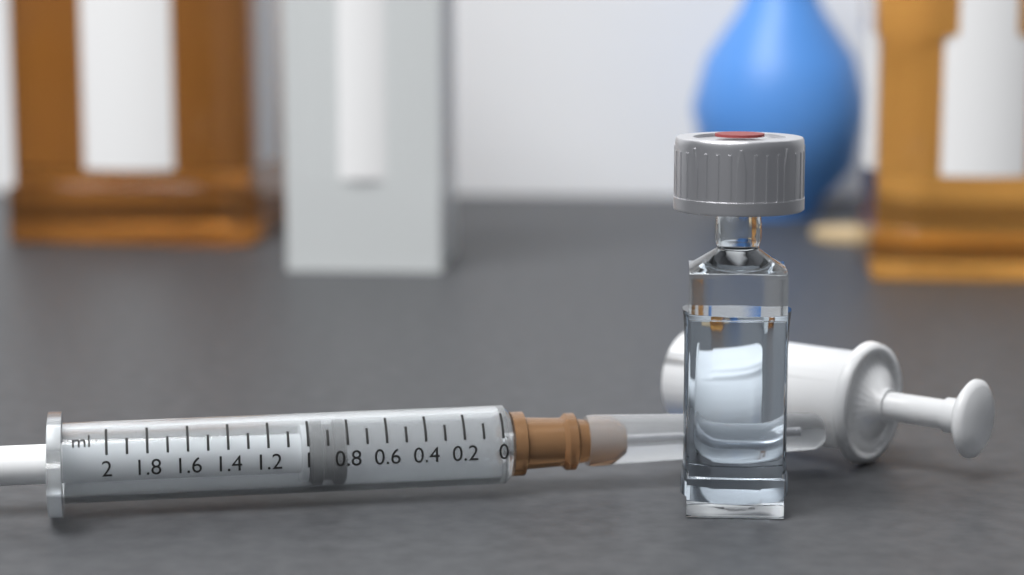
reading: 0.8 ml
